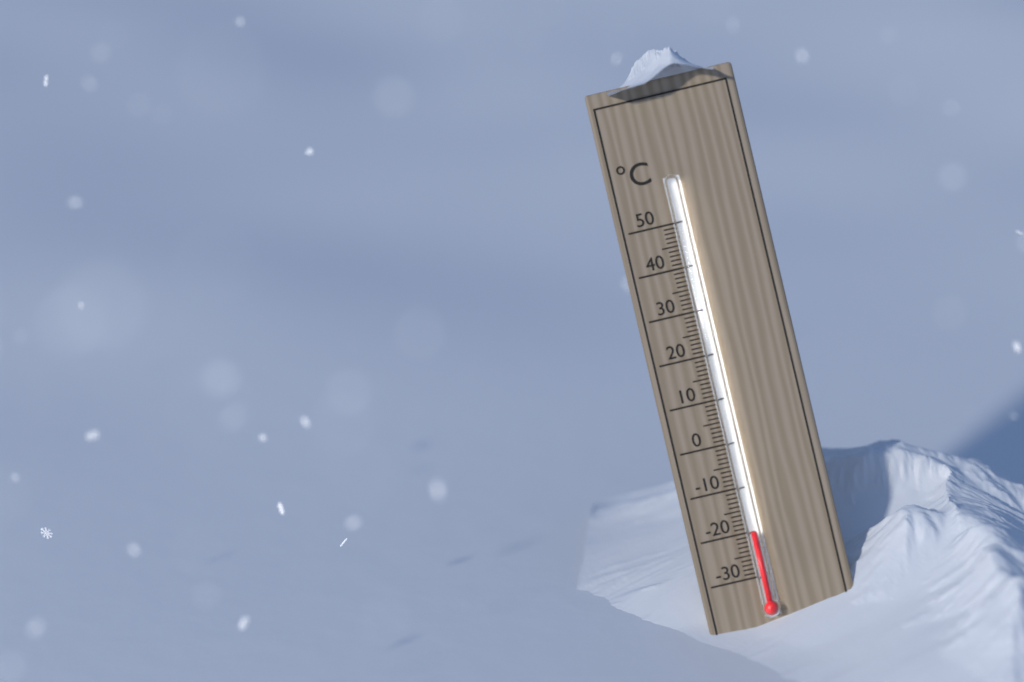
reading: -20 °C
